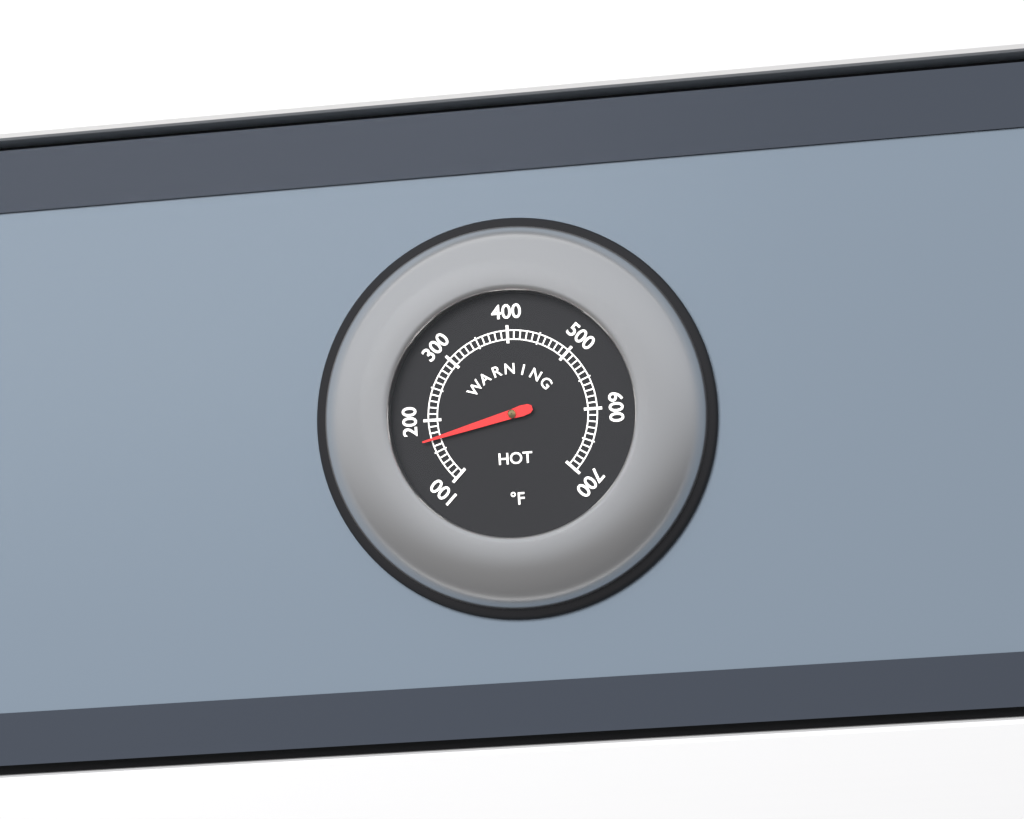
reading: 170 °F
